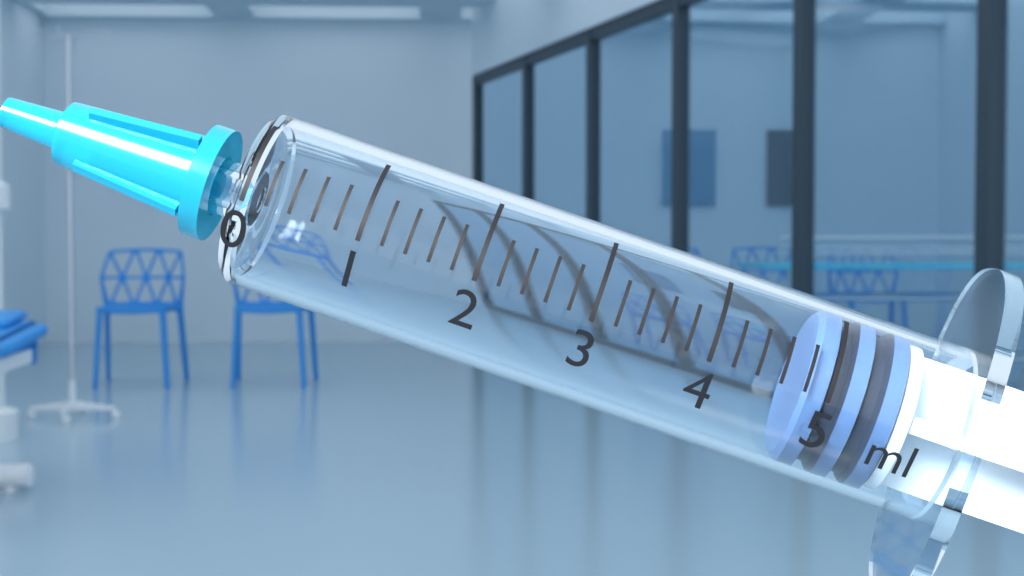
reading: 4.8 ml
